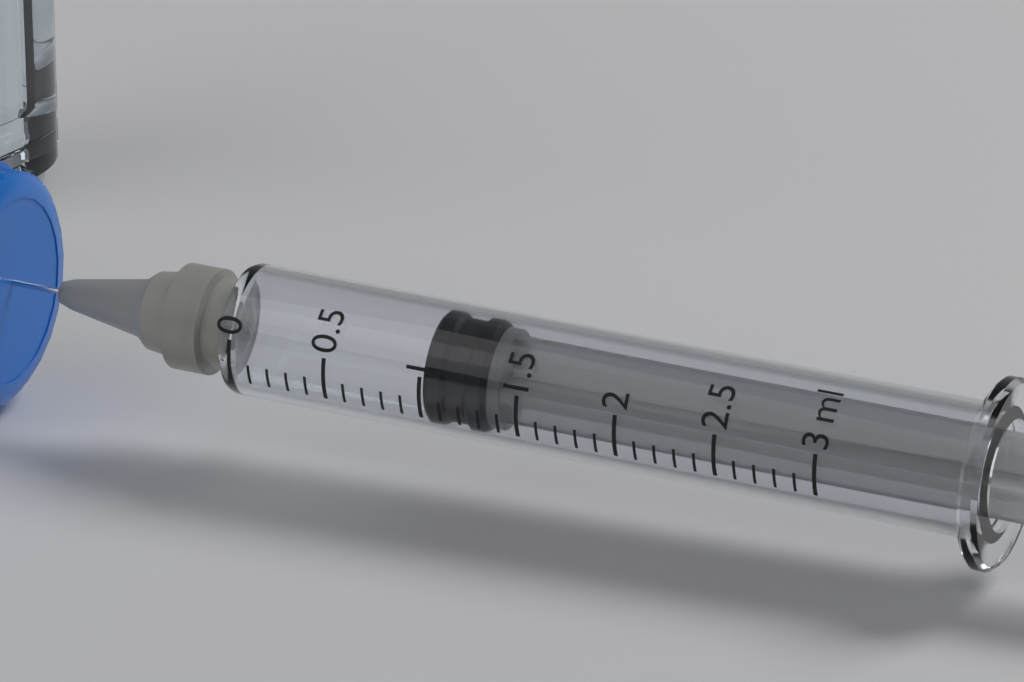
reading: 1.0 ml
